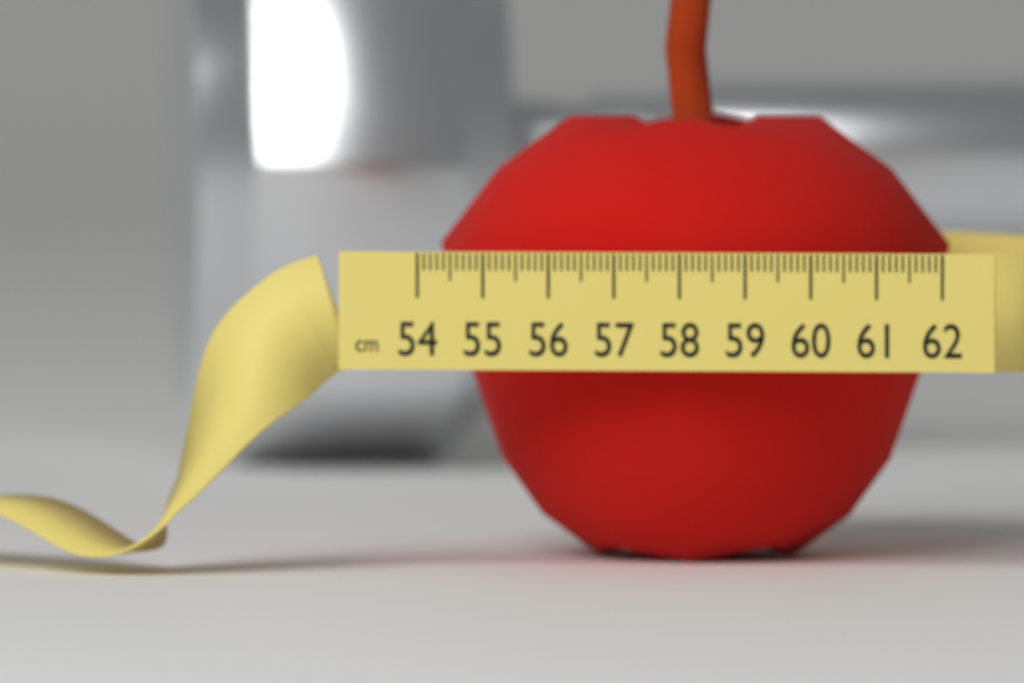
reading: 61.9 cm
